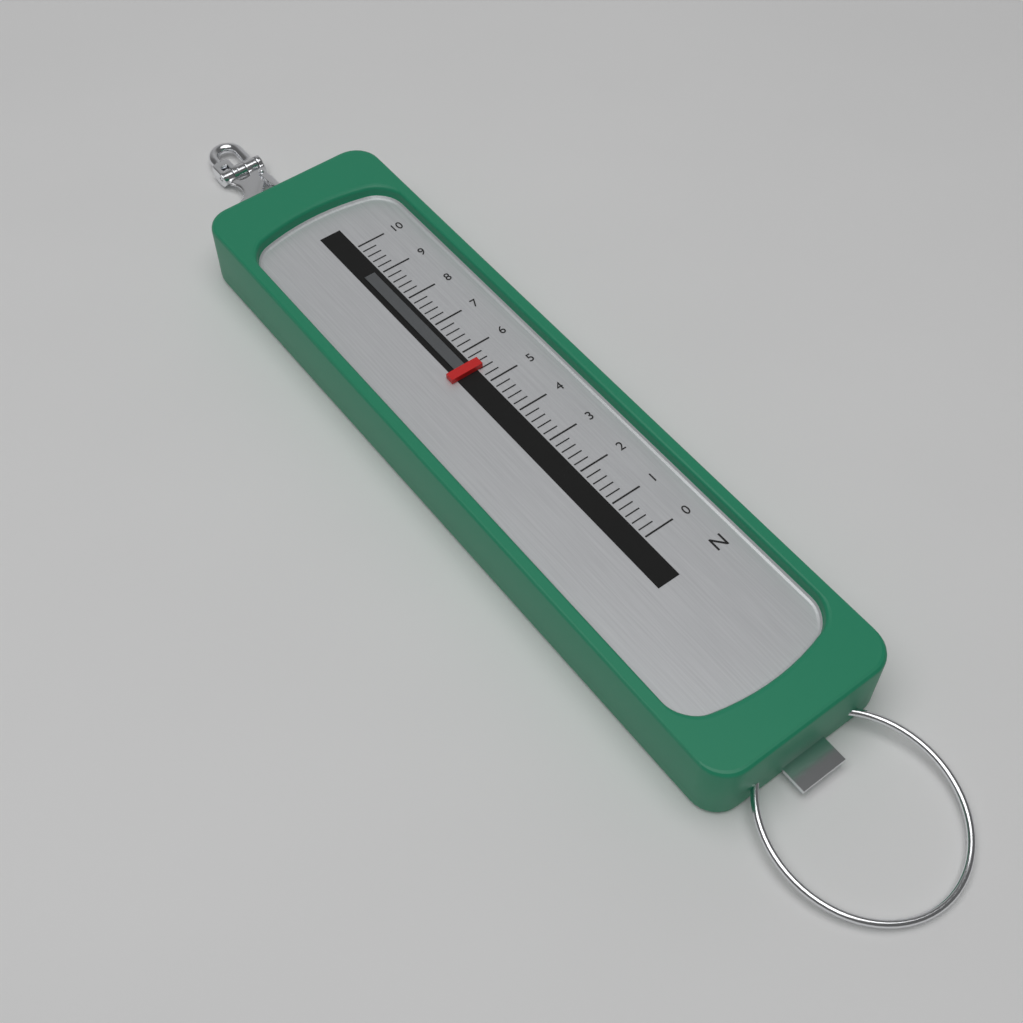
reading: 5.4 N
